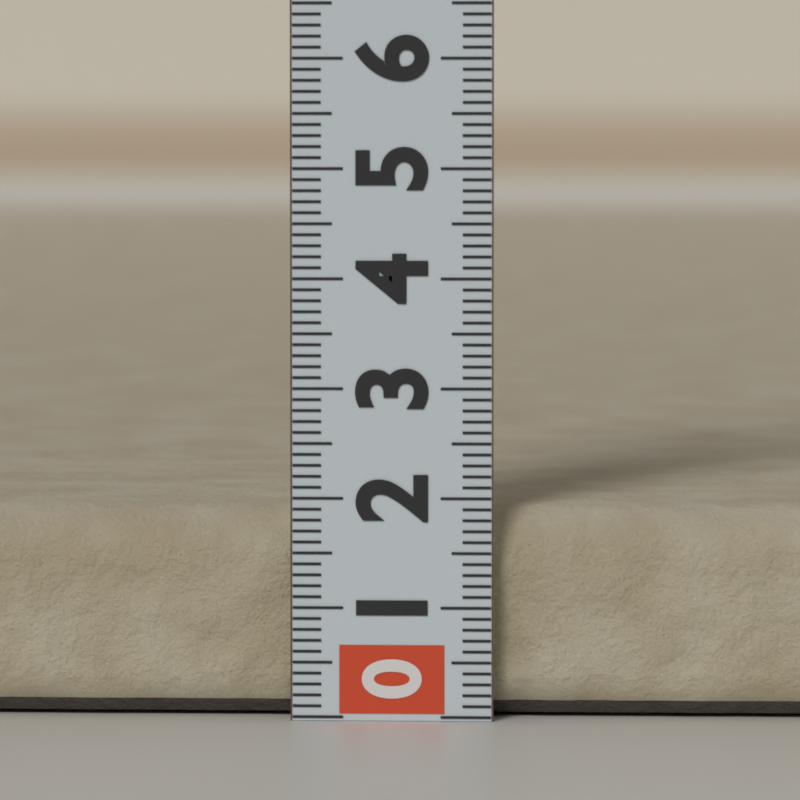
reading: 1.9 (no unit)
